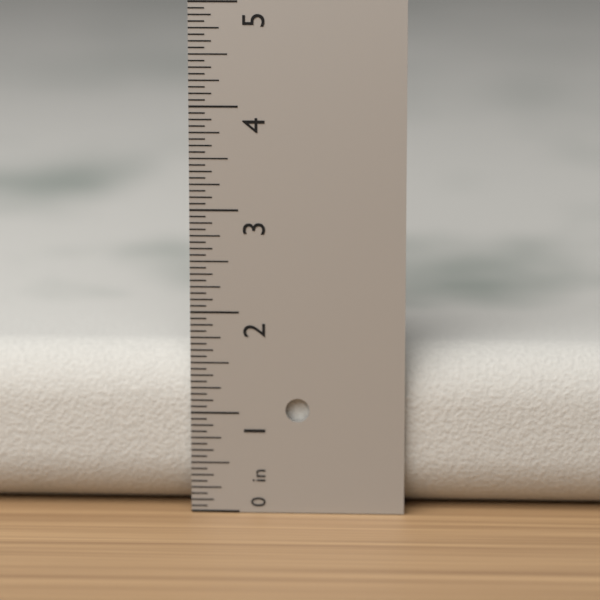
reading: 1.6250 in
